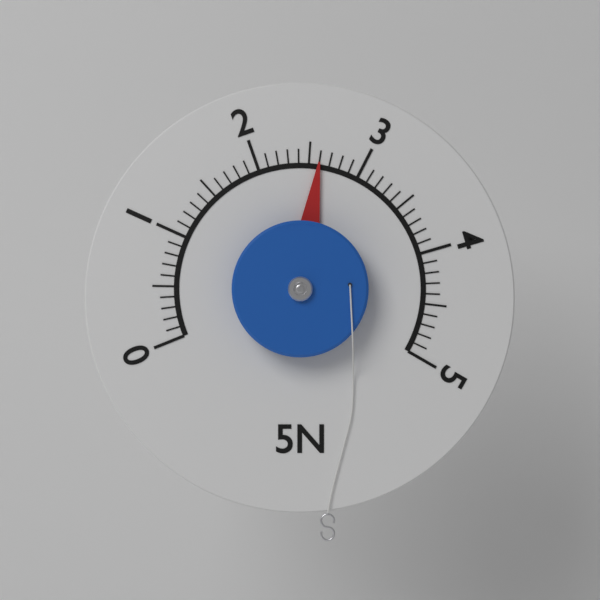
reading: 2.6 N
